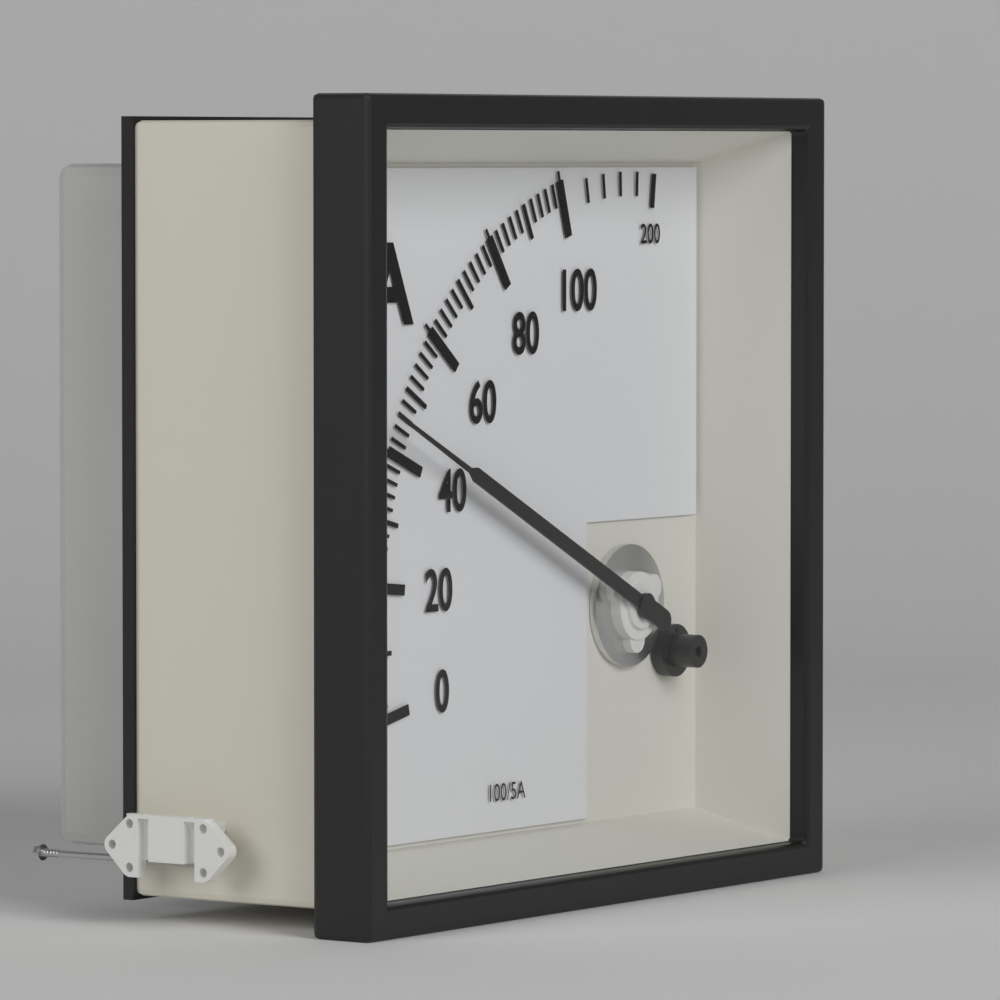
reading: 44 A
